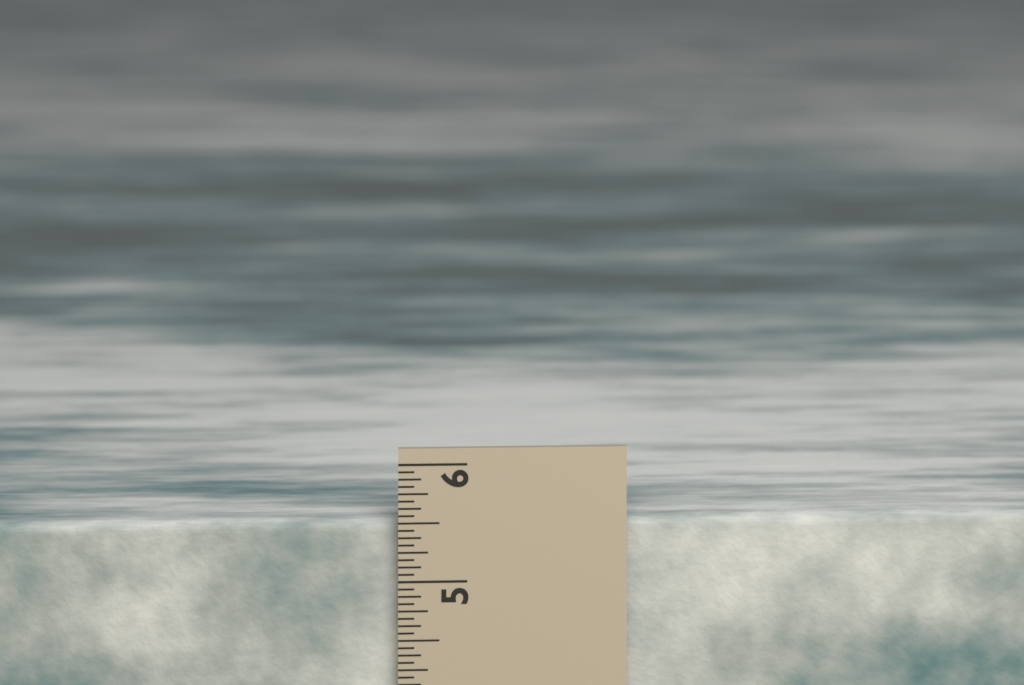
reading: 5.5000 in
